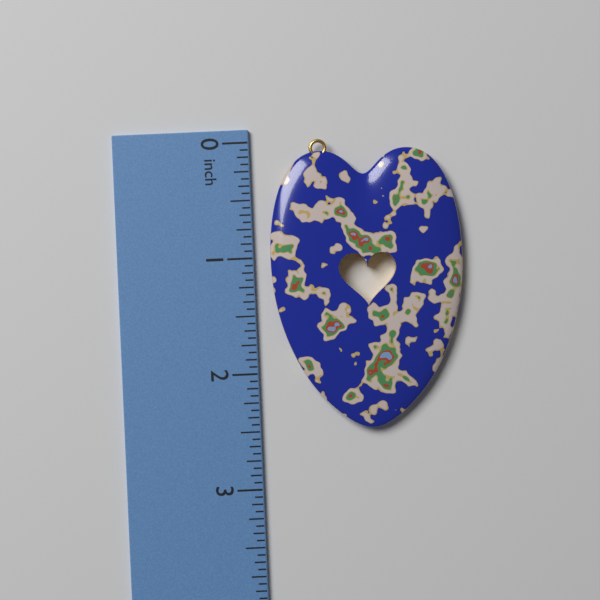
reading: 2.5000 in
